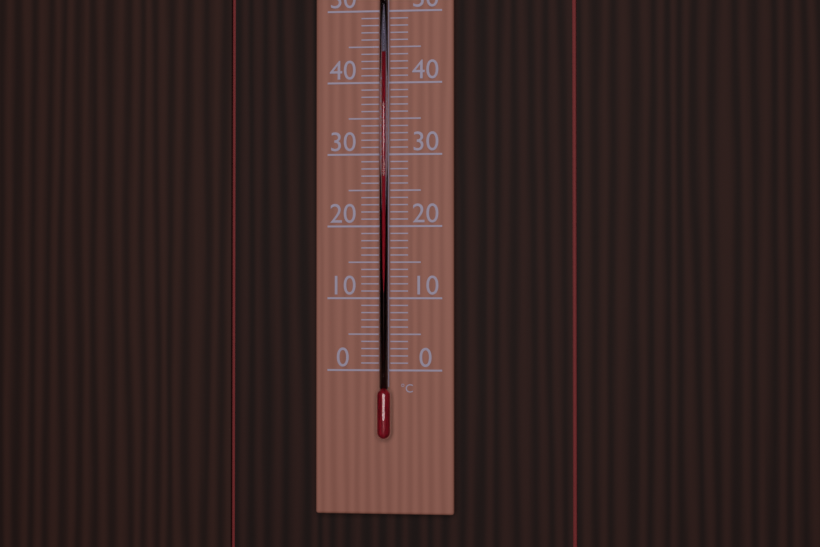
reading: 44 °C
